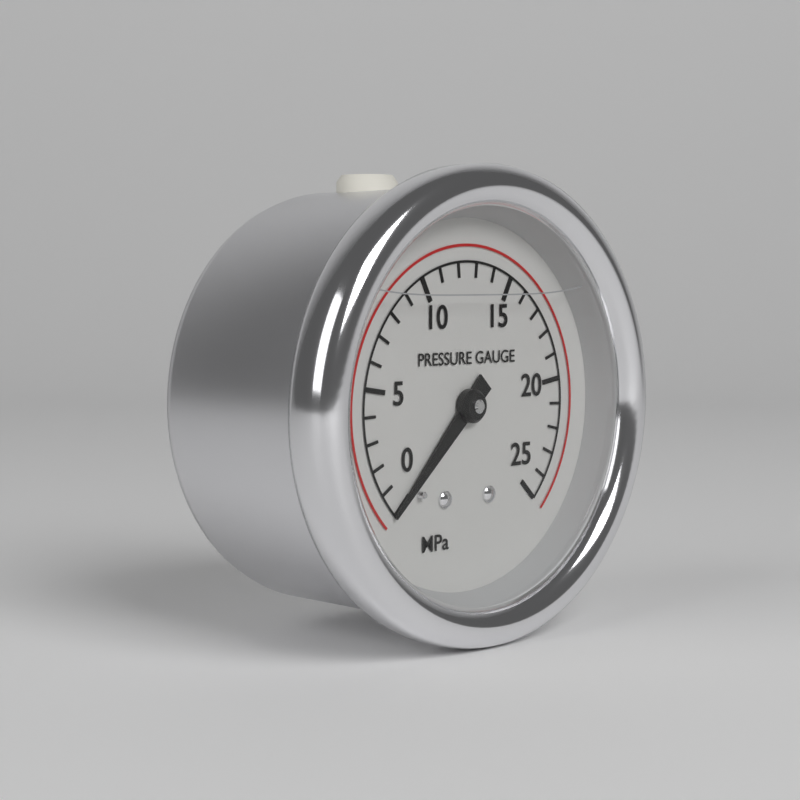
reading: 0 MPa
